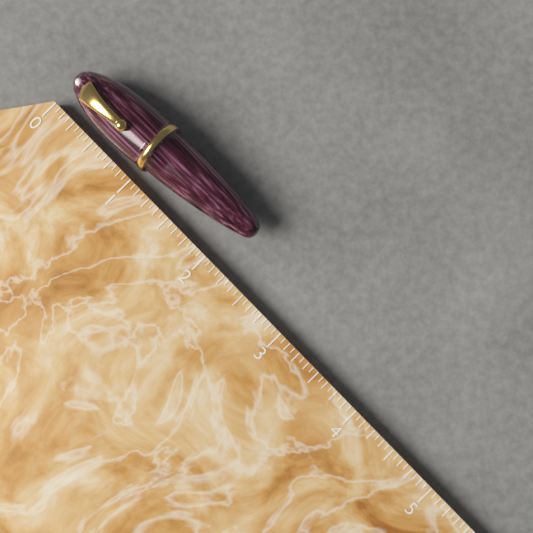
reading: 2.1875 (no unit)
